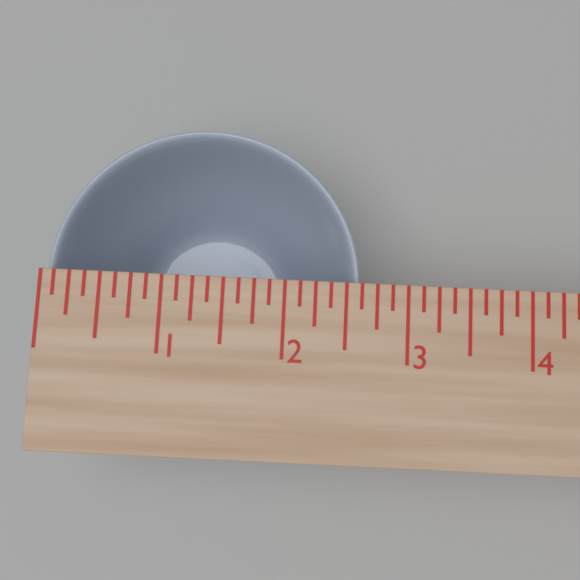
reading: 2.625 in
